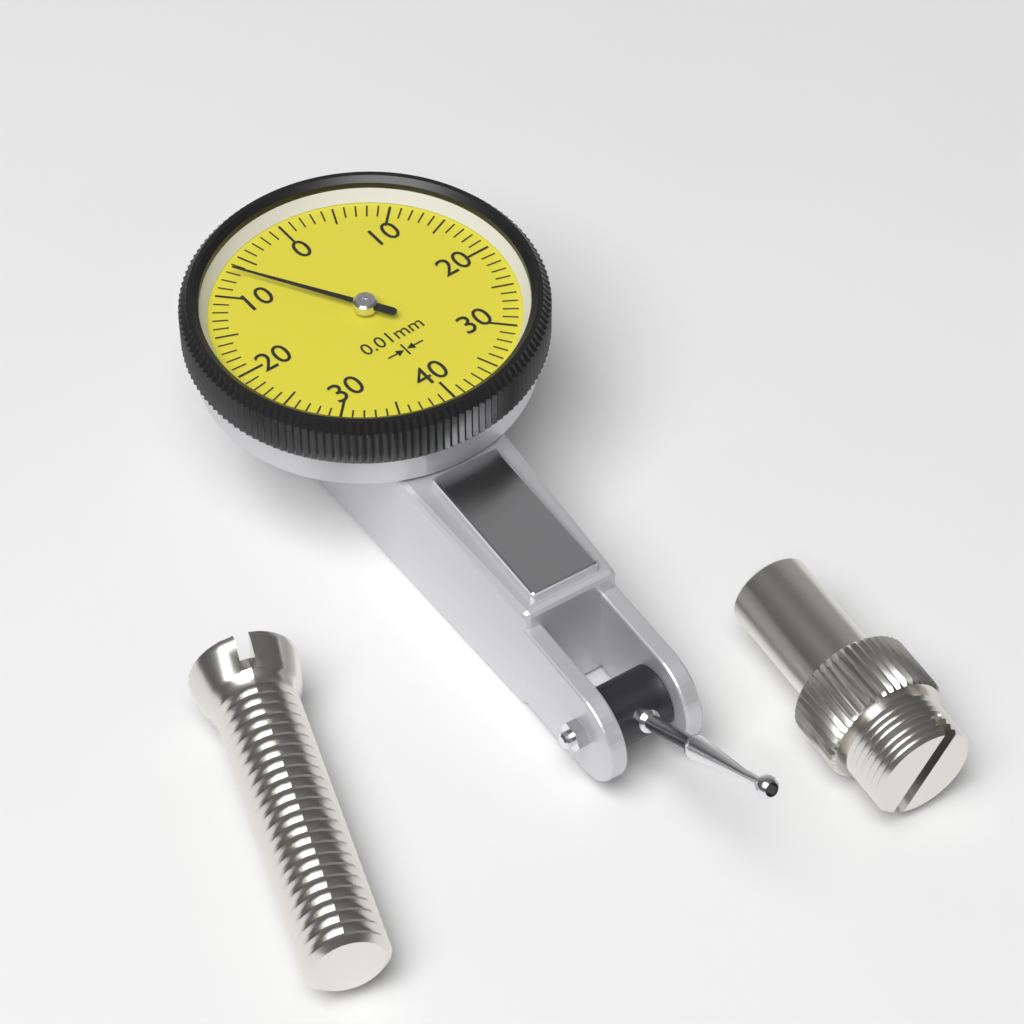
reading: 0.07 mm
